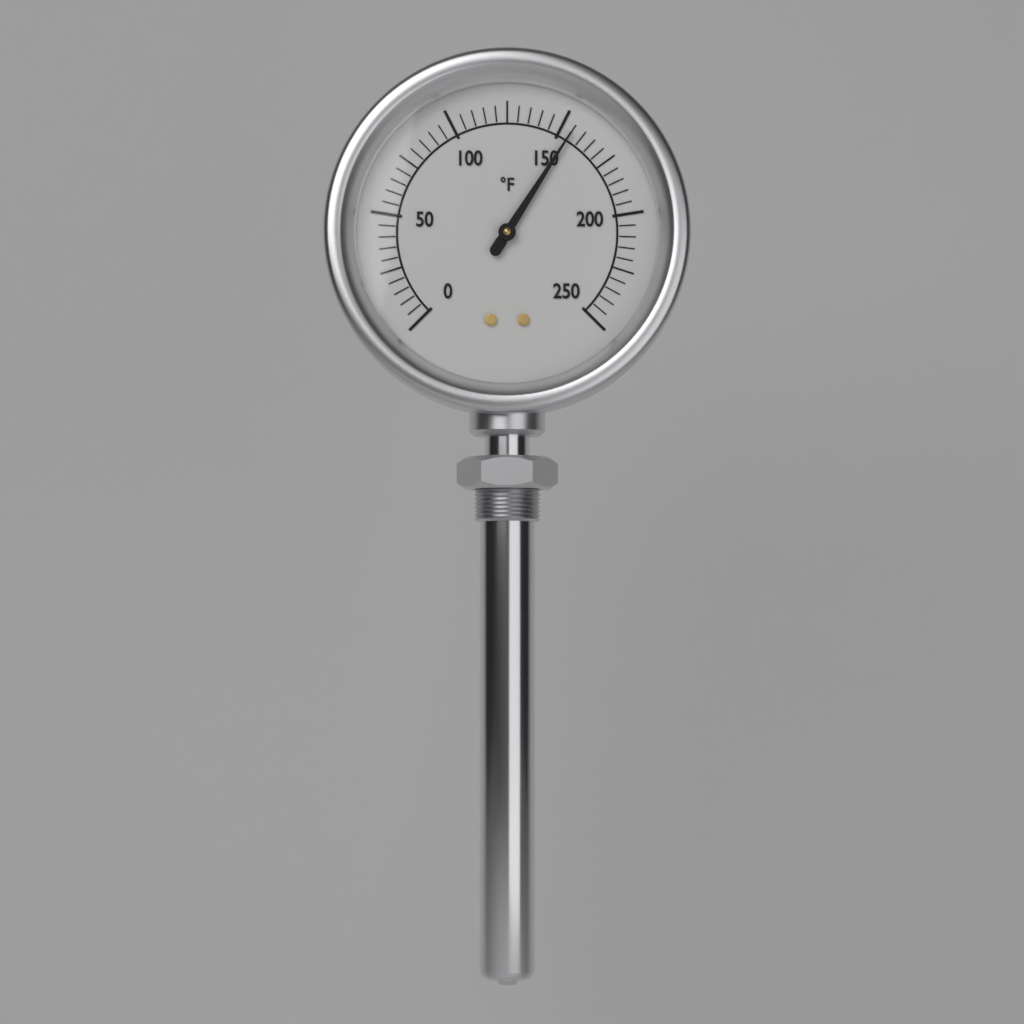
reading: 155 °F
